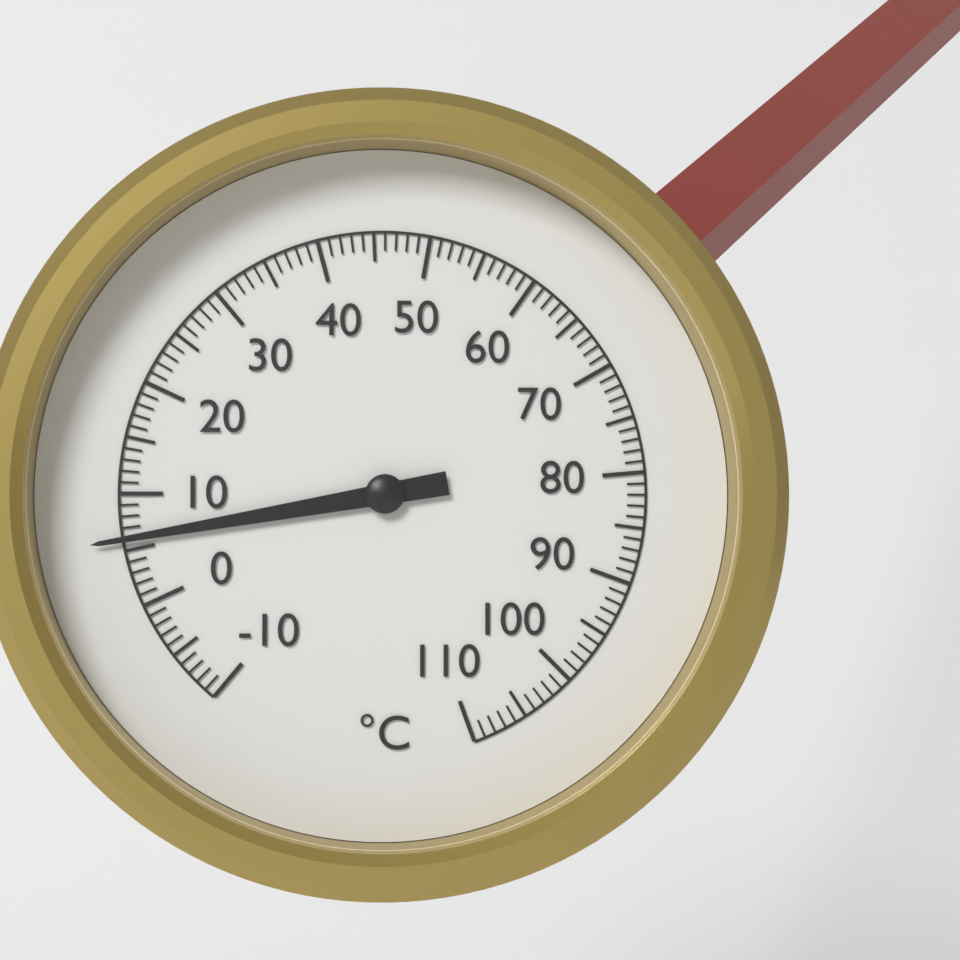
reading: 6 °C
